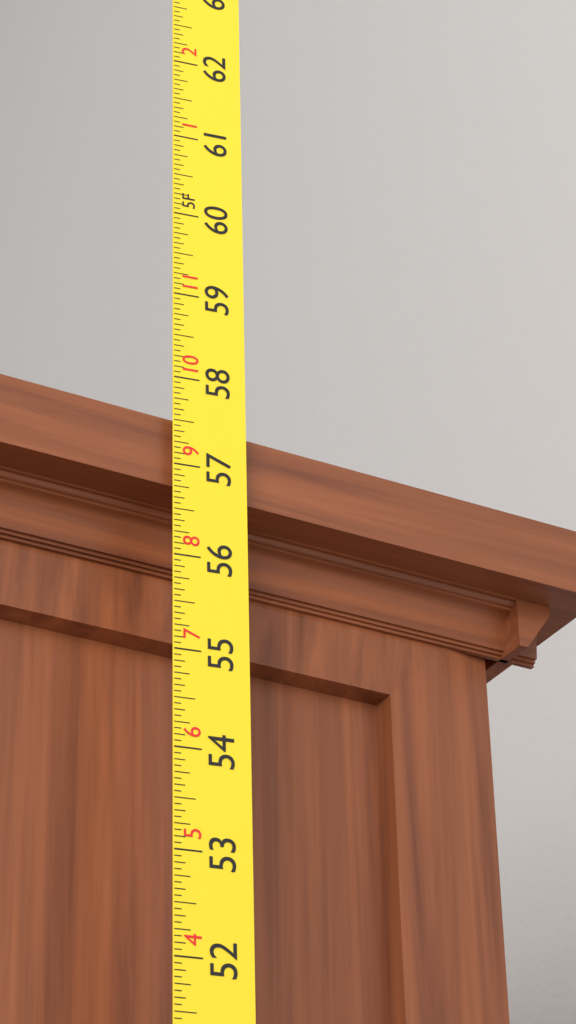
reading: 57.5625 in
